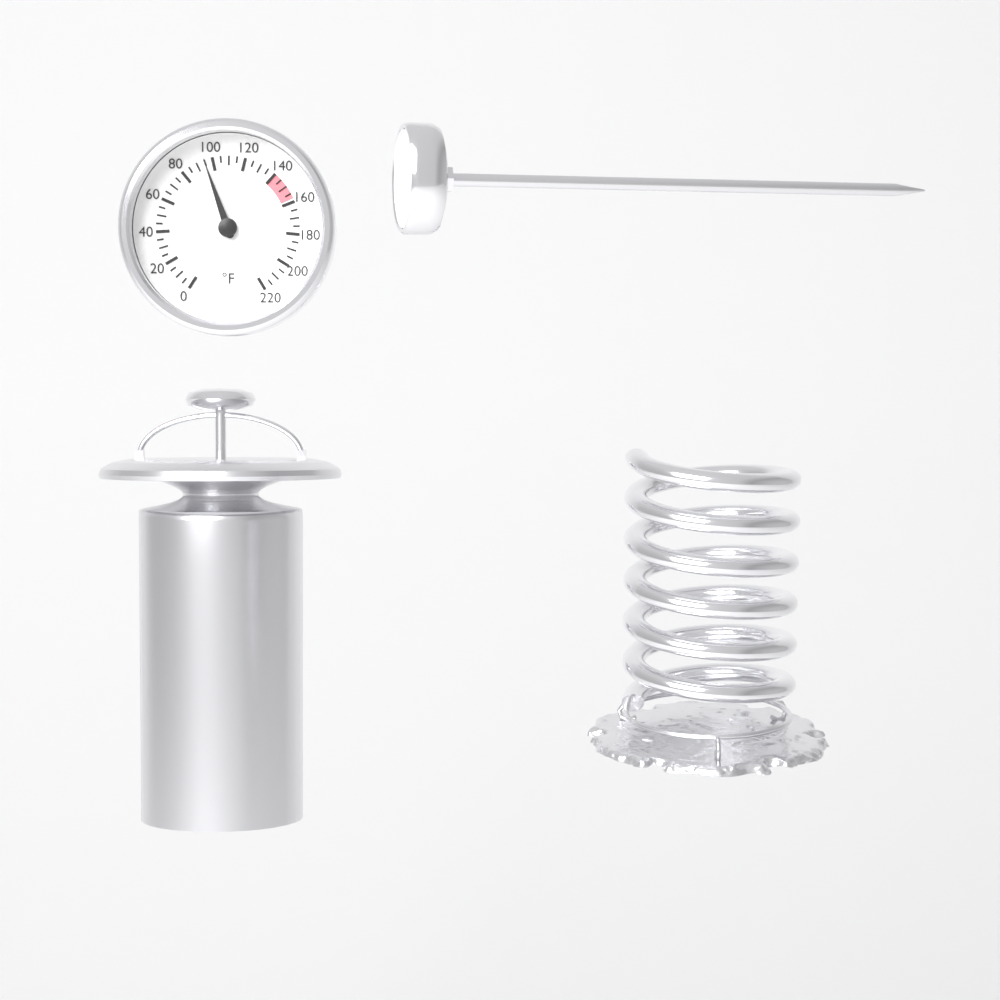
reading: 95 °F
